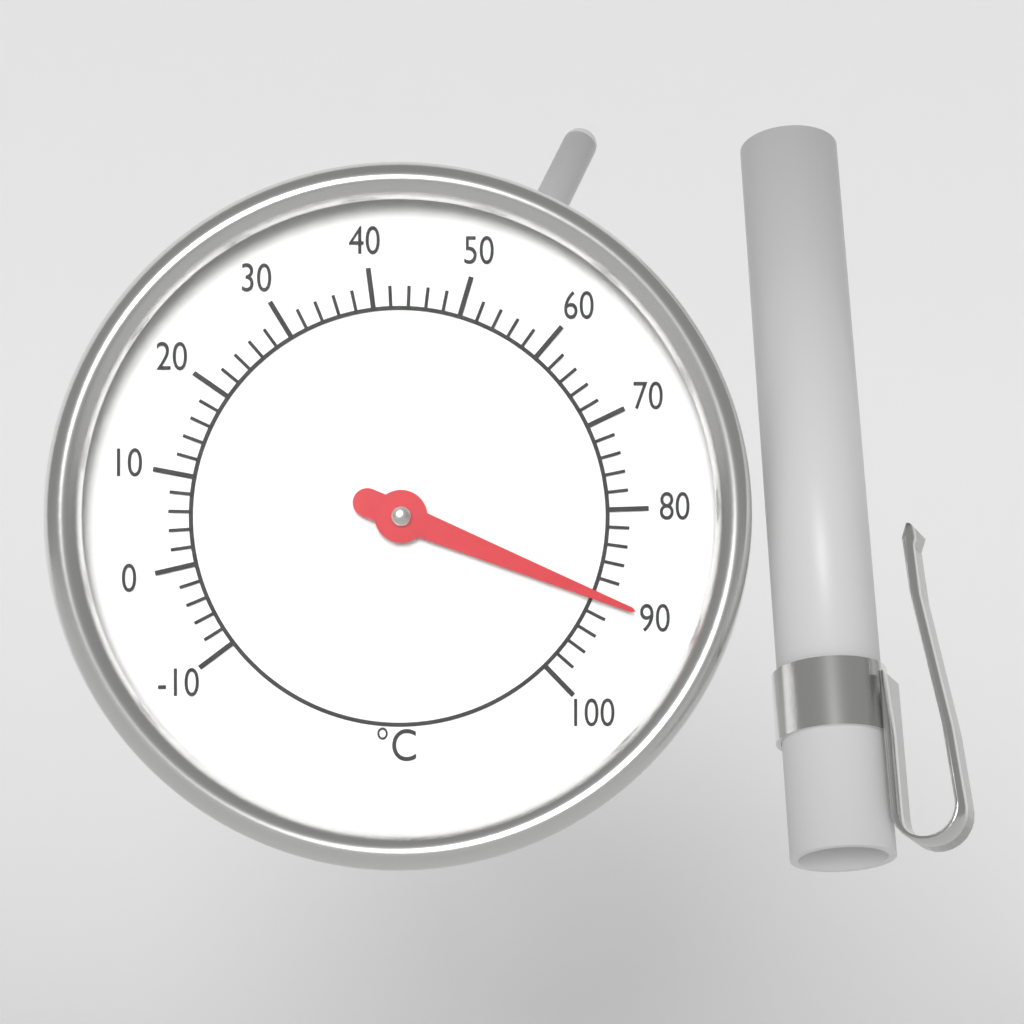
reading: 90 °C
